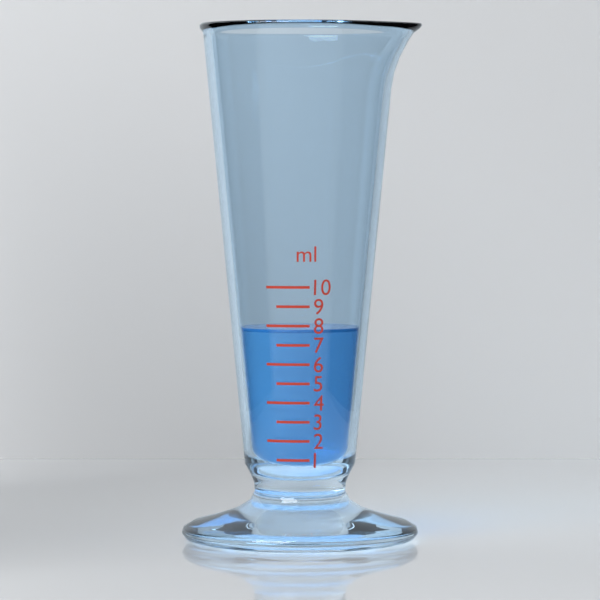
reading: 7.8 ml
